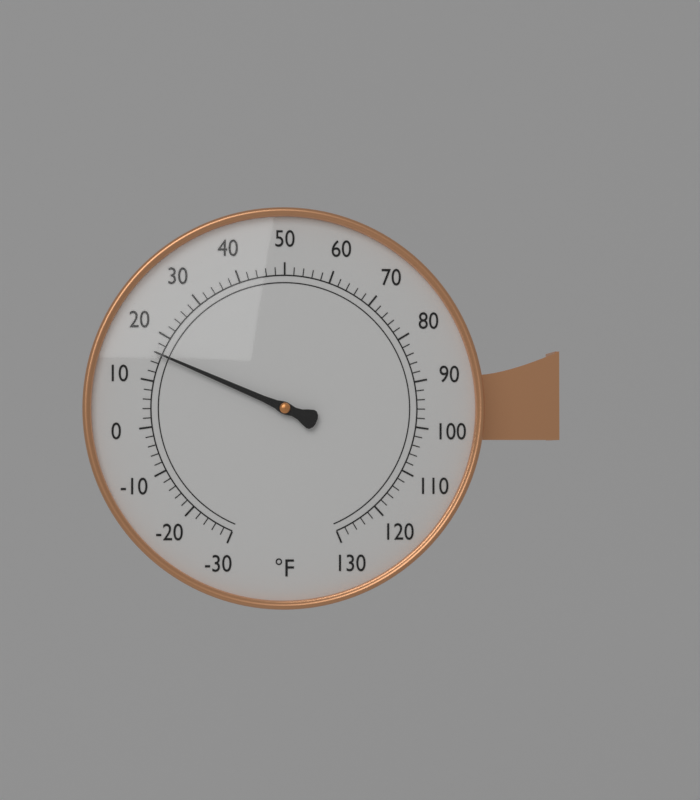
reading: 16 °F
